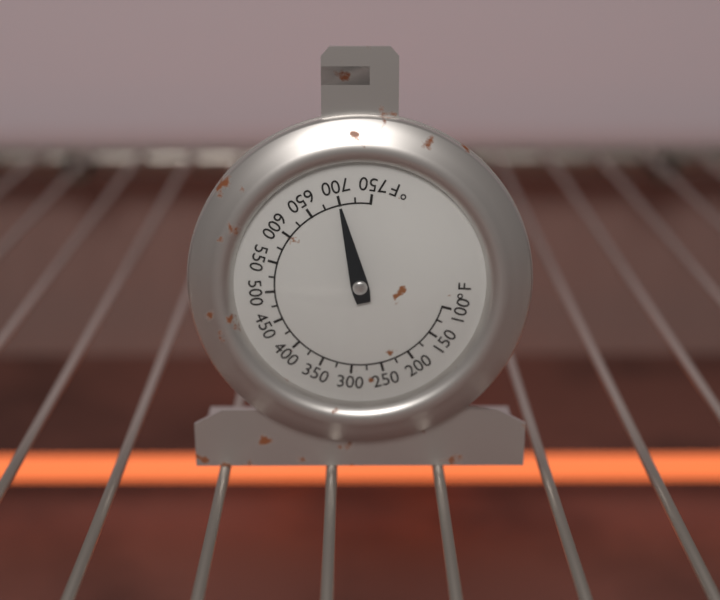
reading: 700 °F
